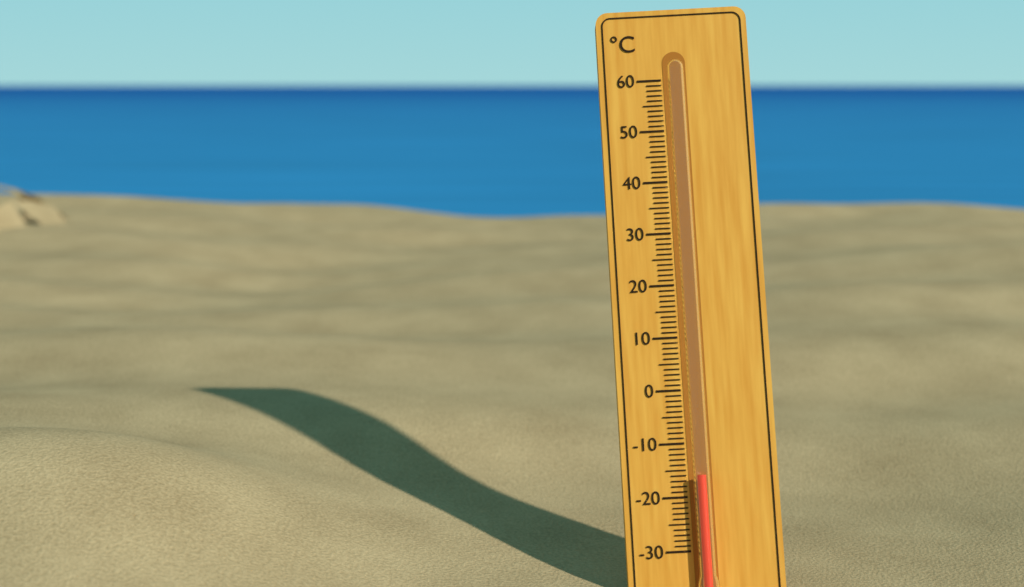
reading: -16 °C
